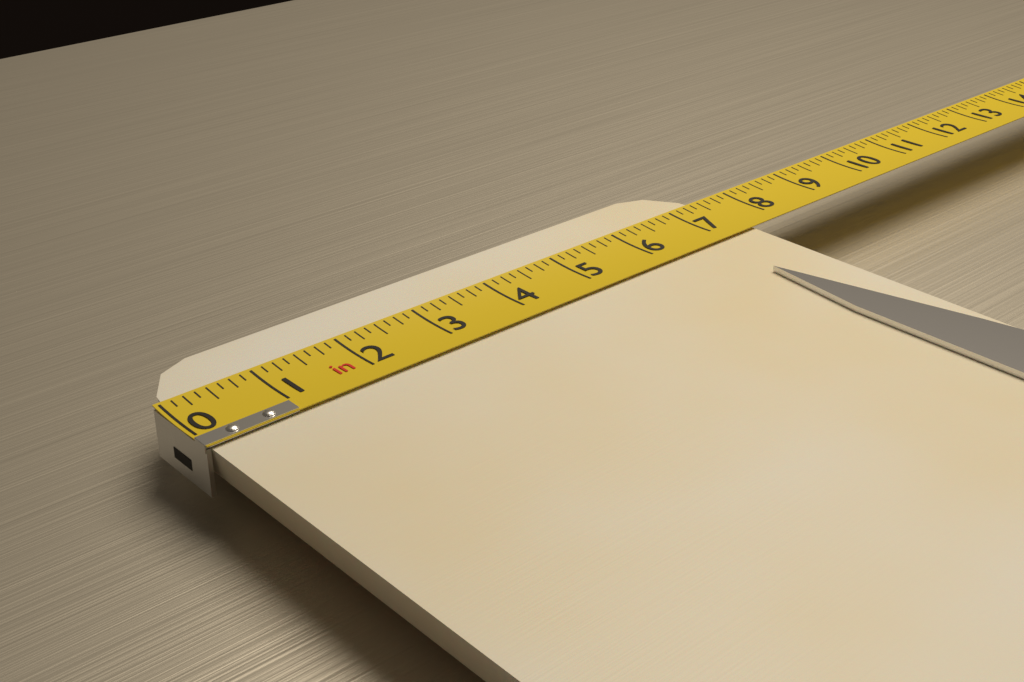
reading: 7.500 in
